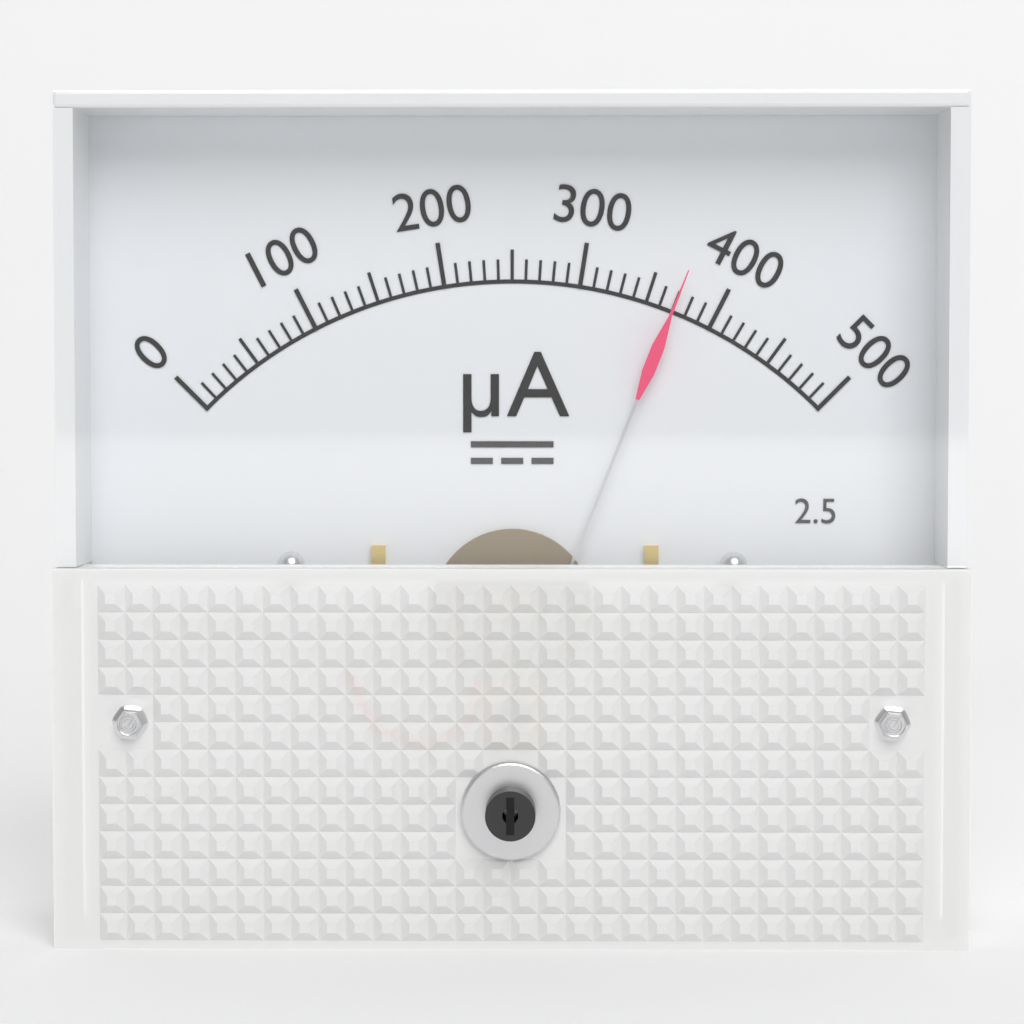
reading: 370 µA
